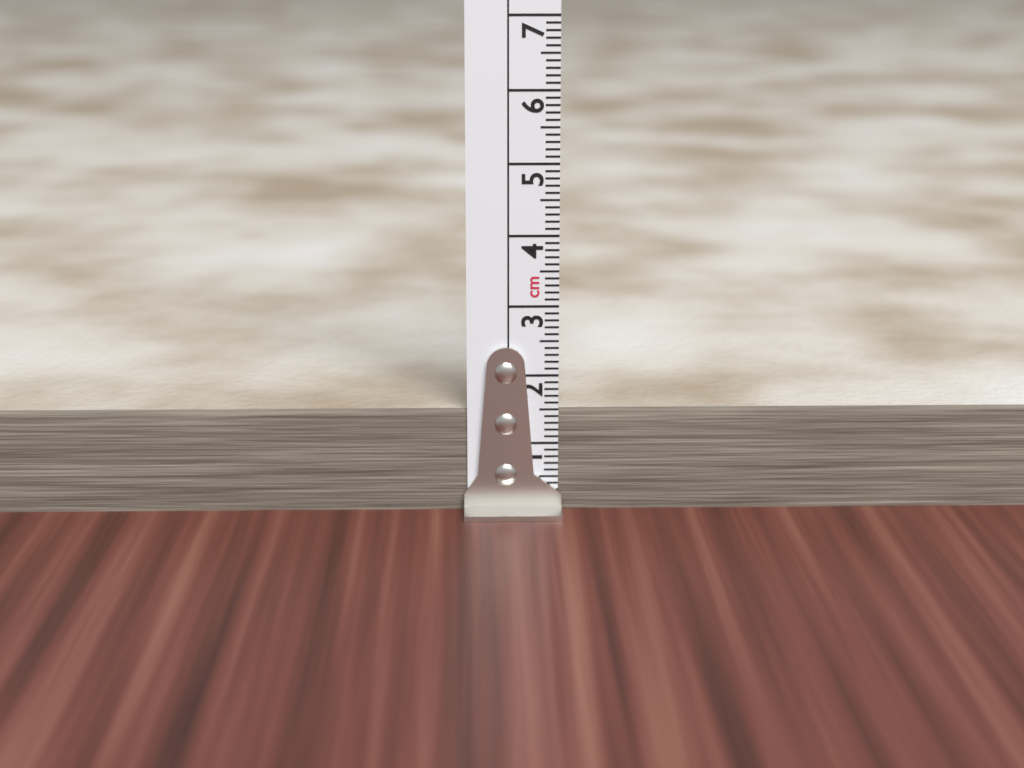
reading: 1.5 cm
